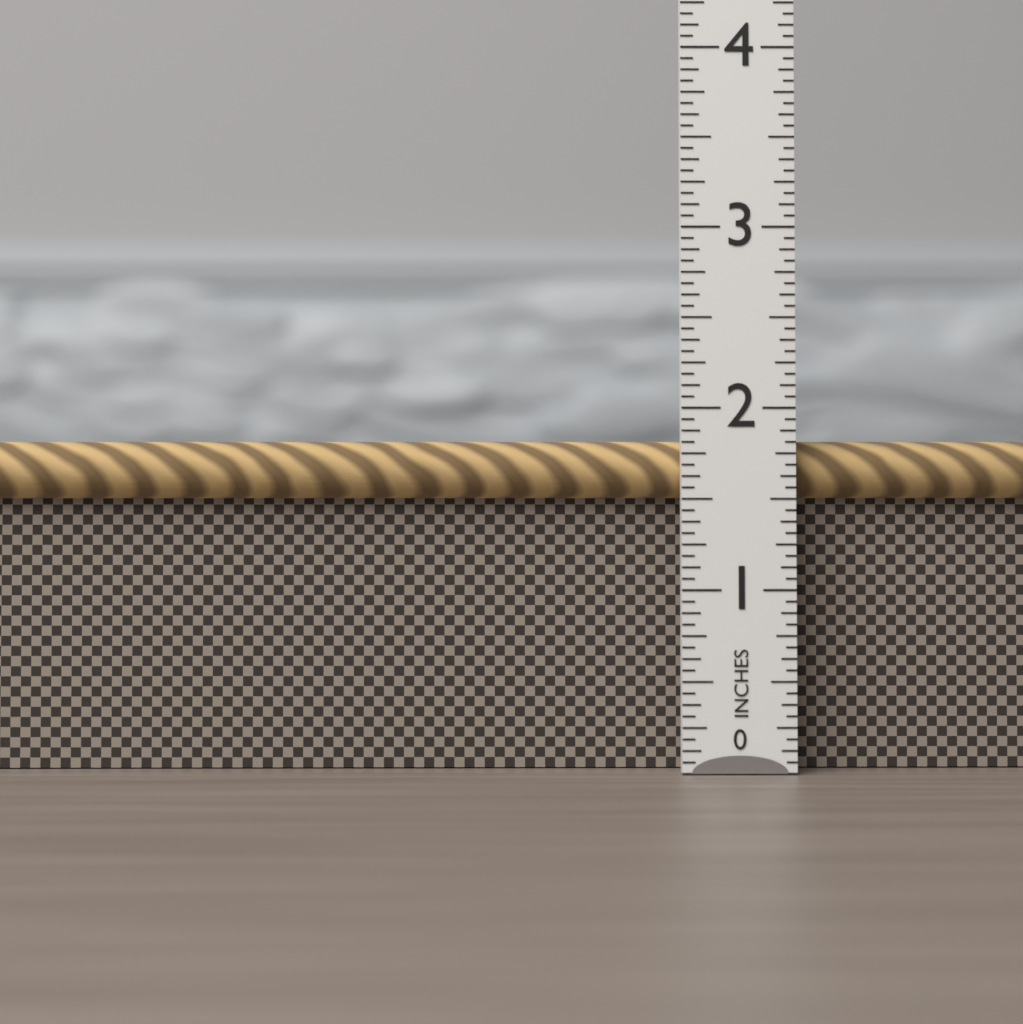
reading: 1.8125 in
